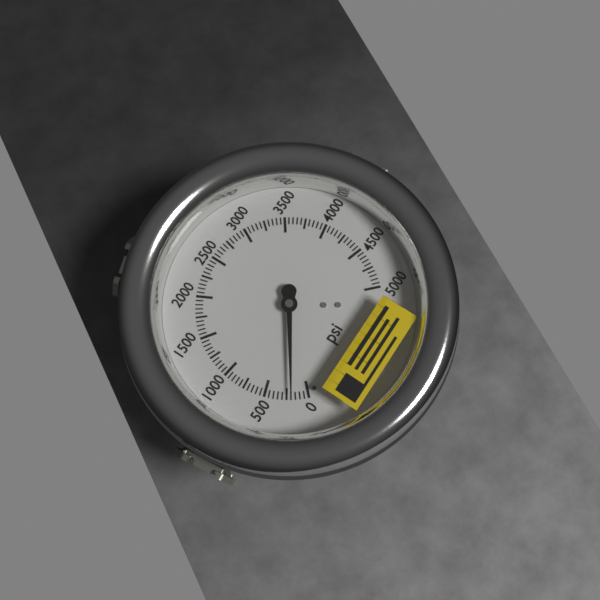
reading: 200 psi
